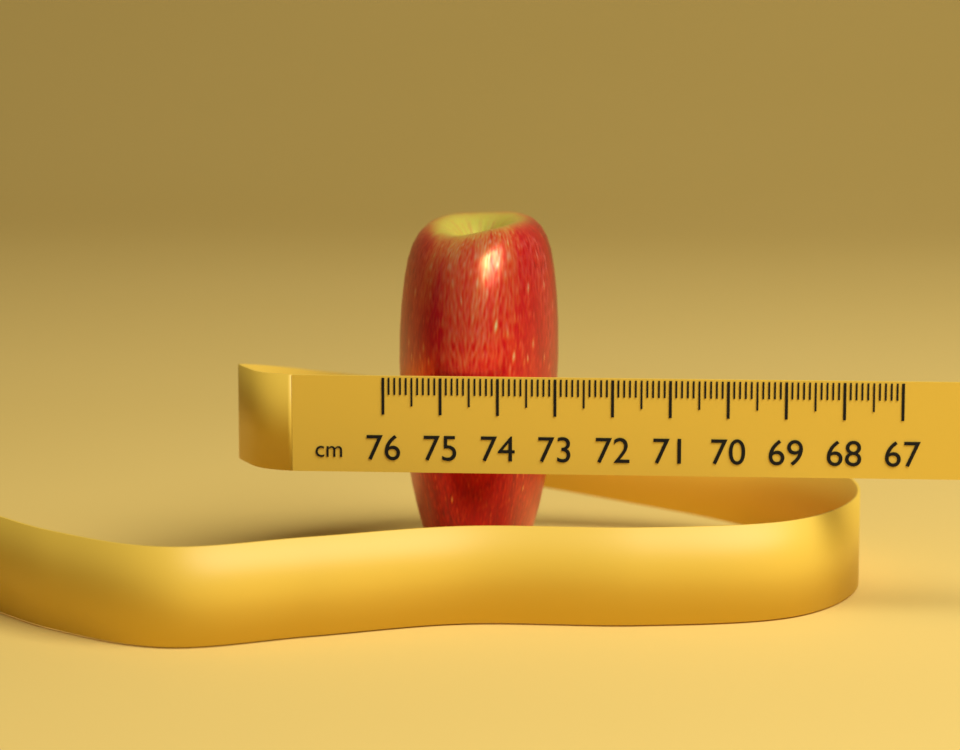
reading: 73.1 cm
